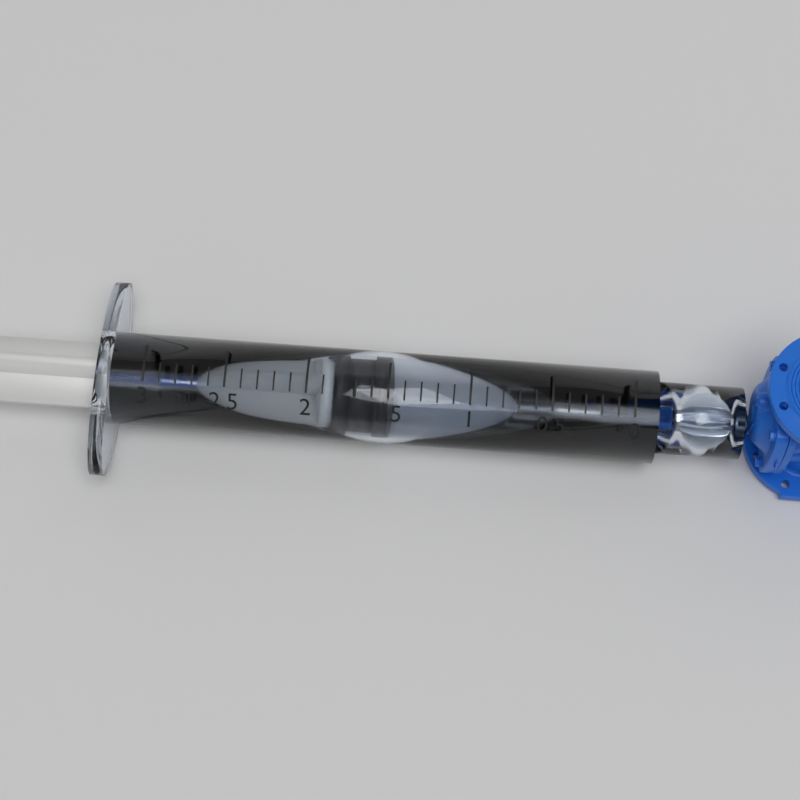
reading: 1.5 ml
